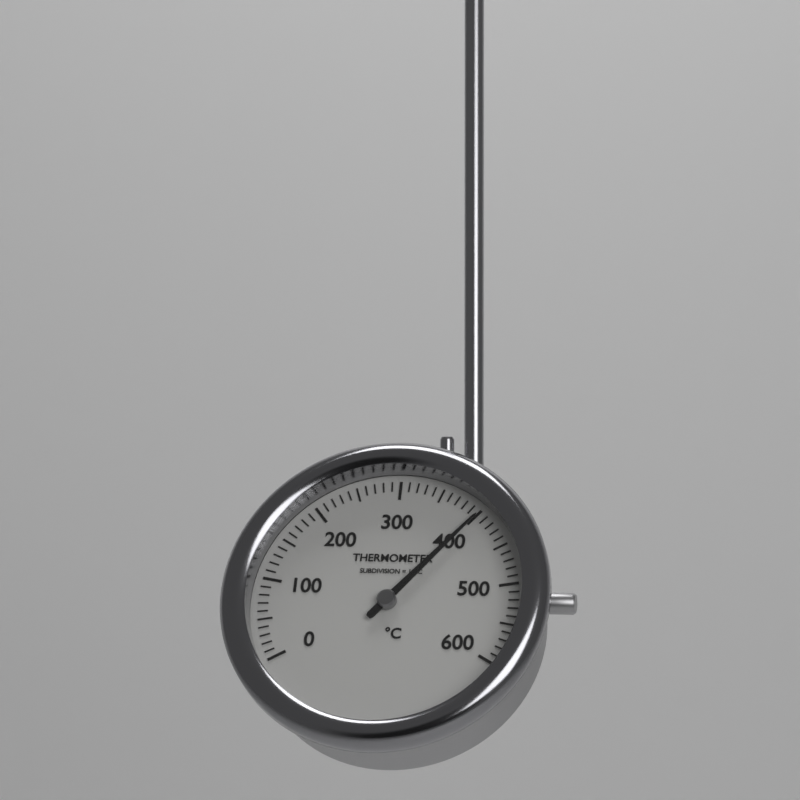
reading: 400 °C
